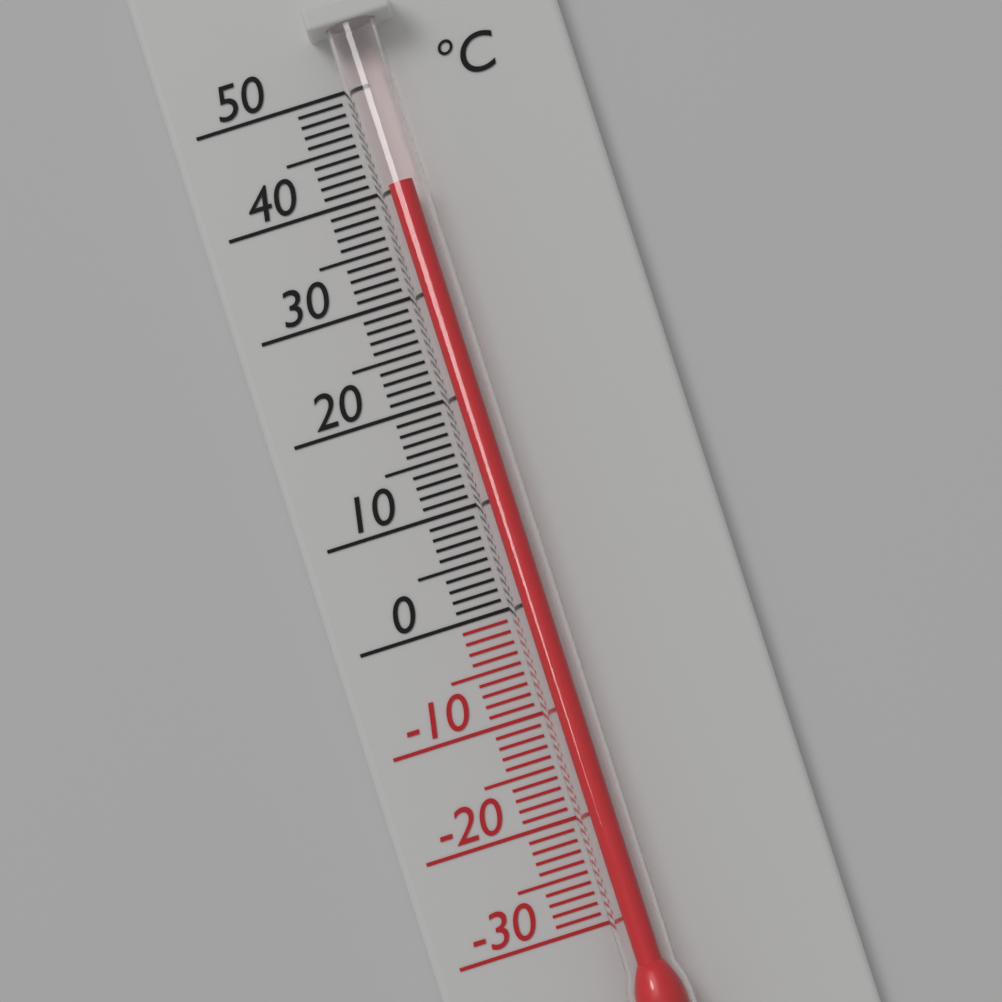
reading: 40 °C
